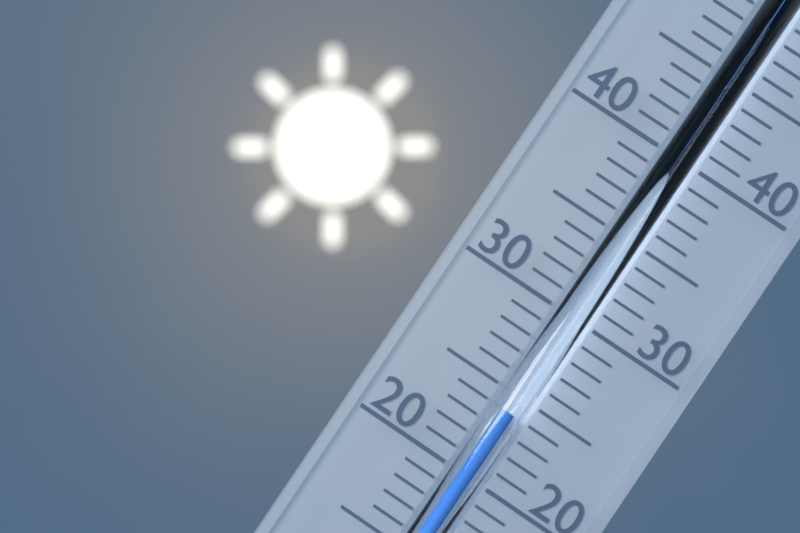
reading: 24 °C
